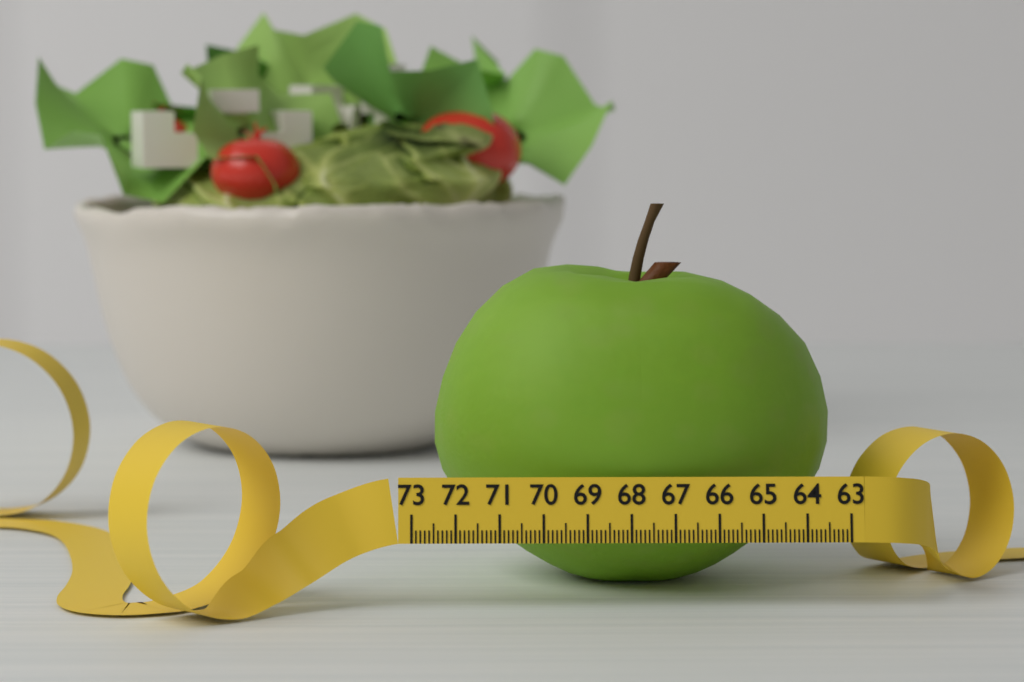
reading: 72.5 (no unit)
